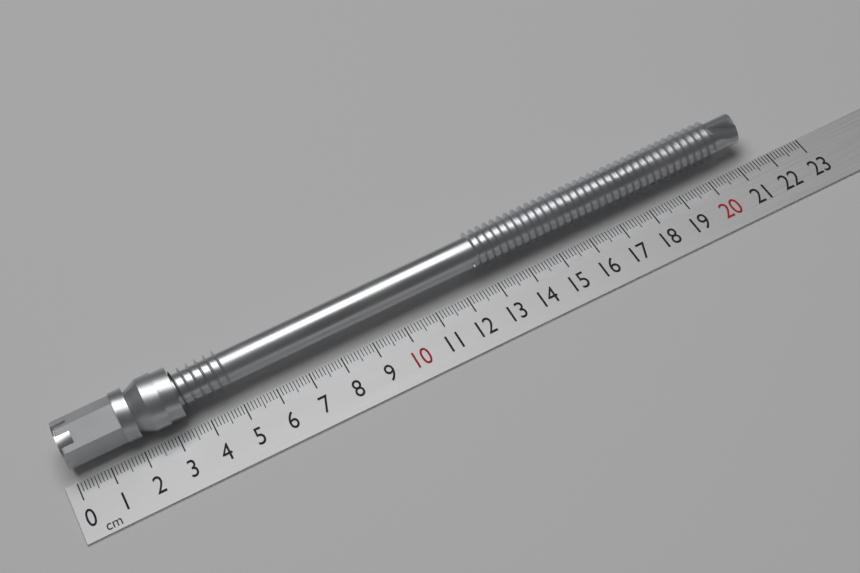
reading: 21.5 cm
